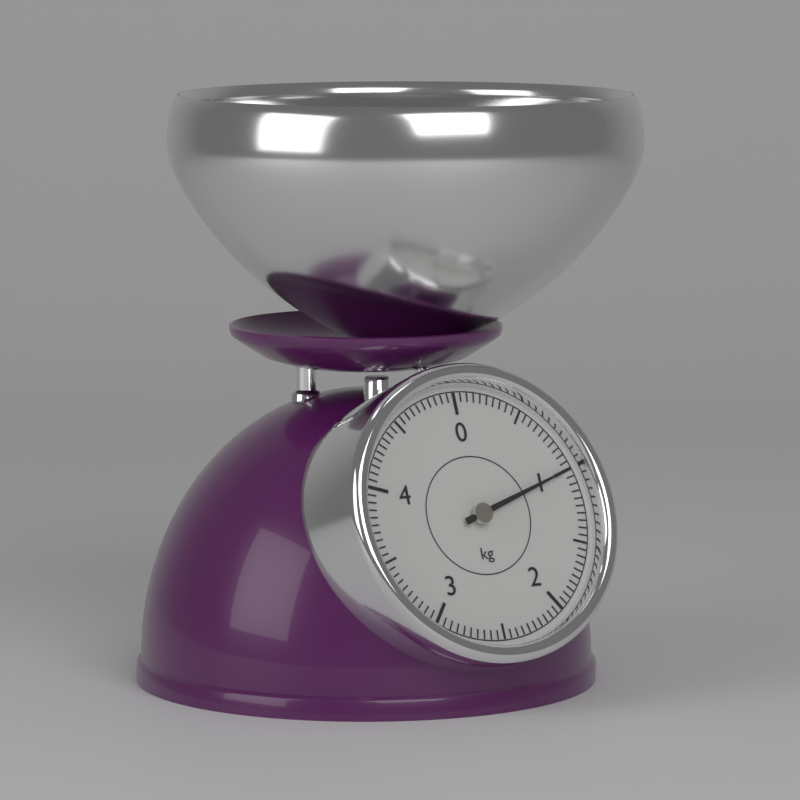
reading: 1.00 kg
